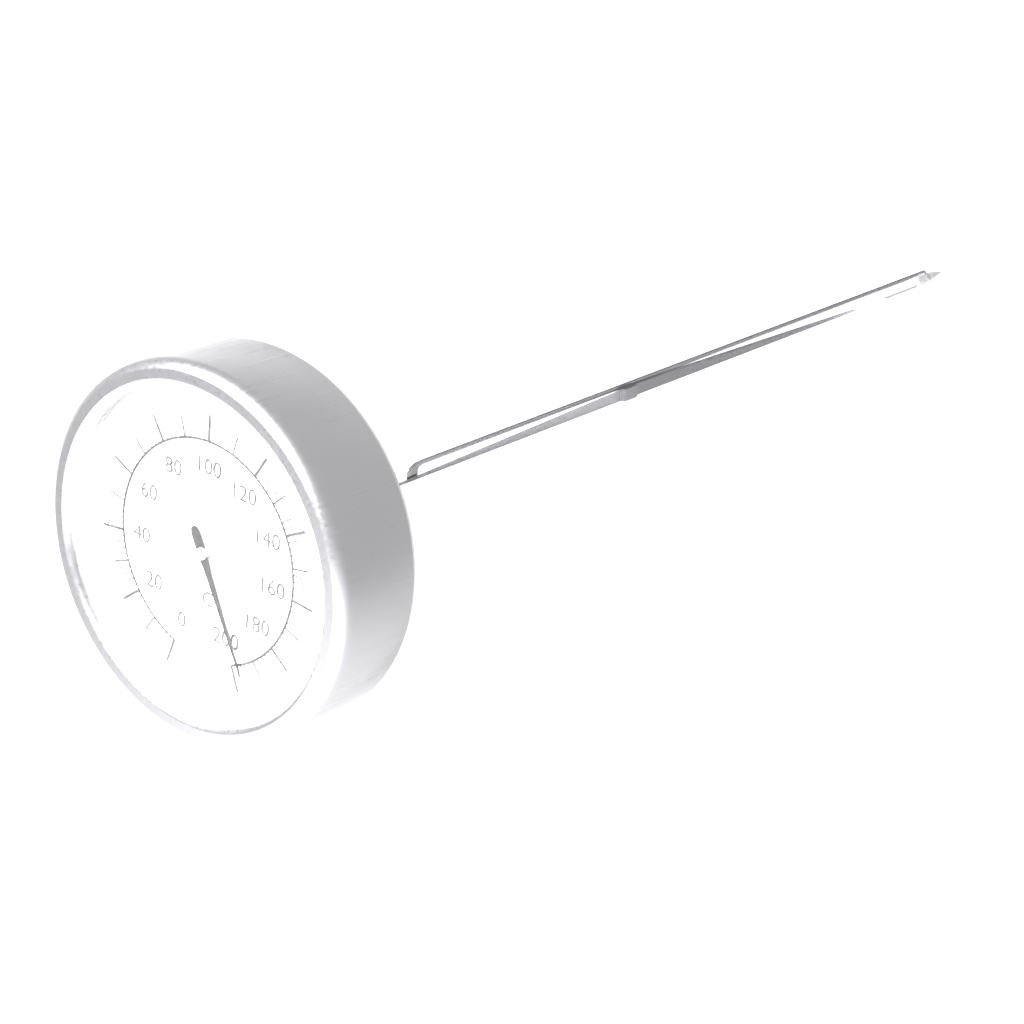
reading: 196 °C
